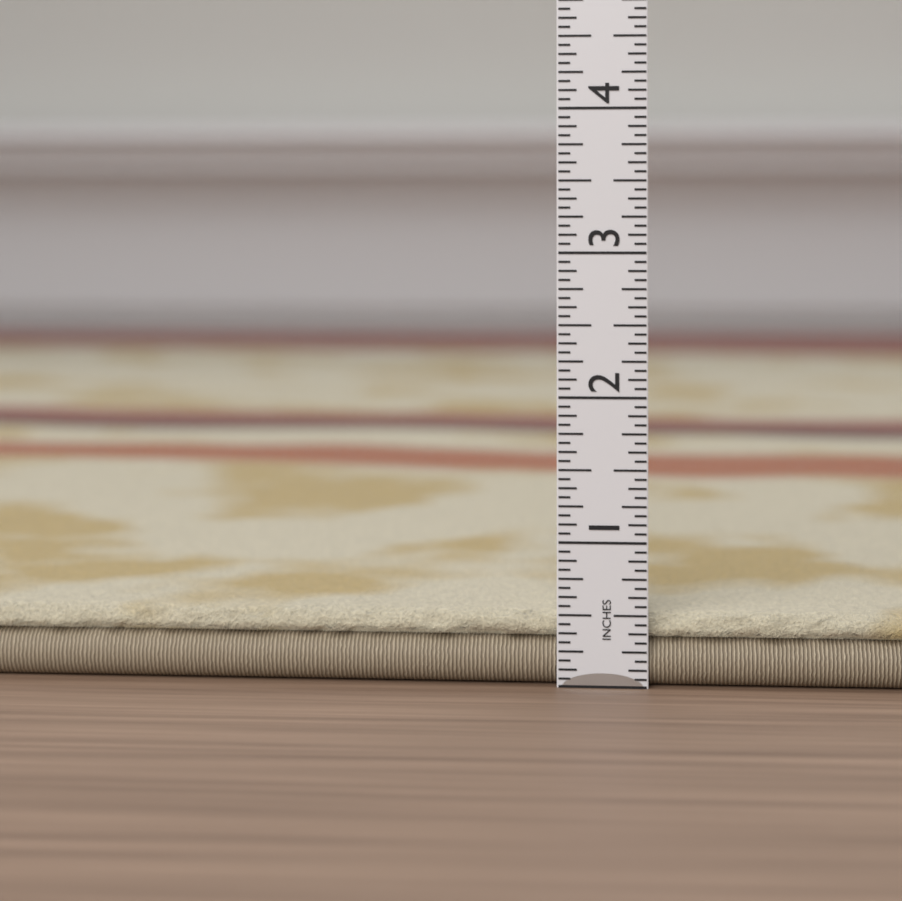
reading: 0.5000 in
